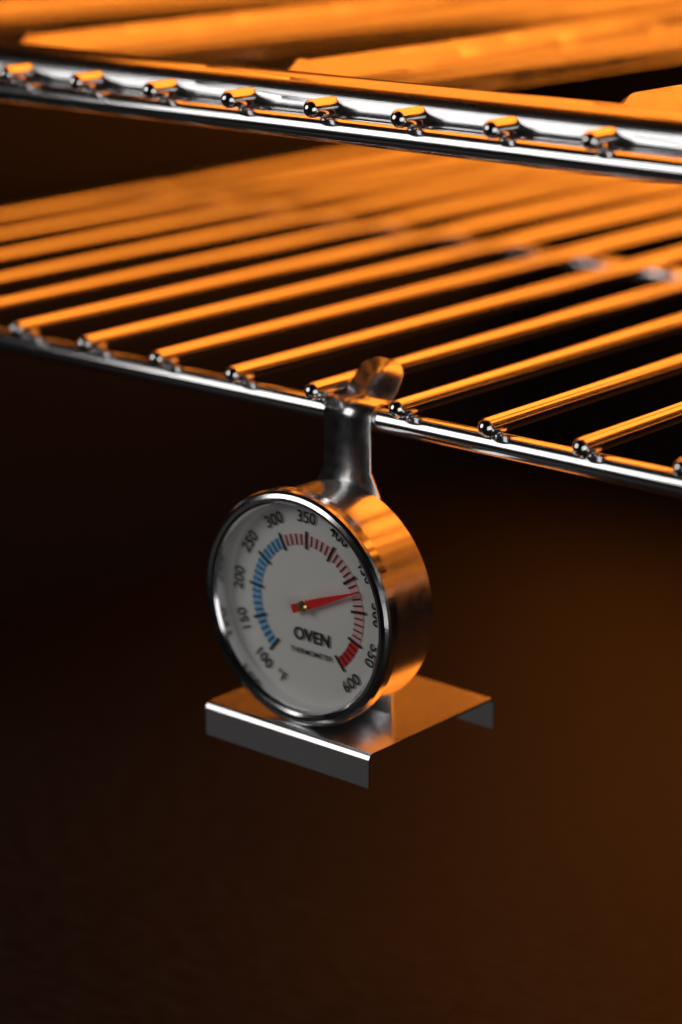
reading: 470 °F
